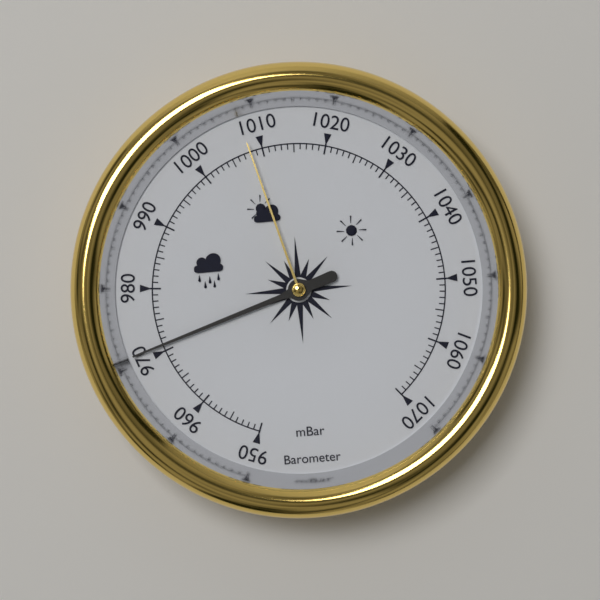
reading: 971 mbar
